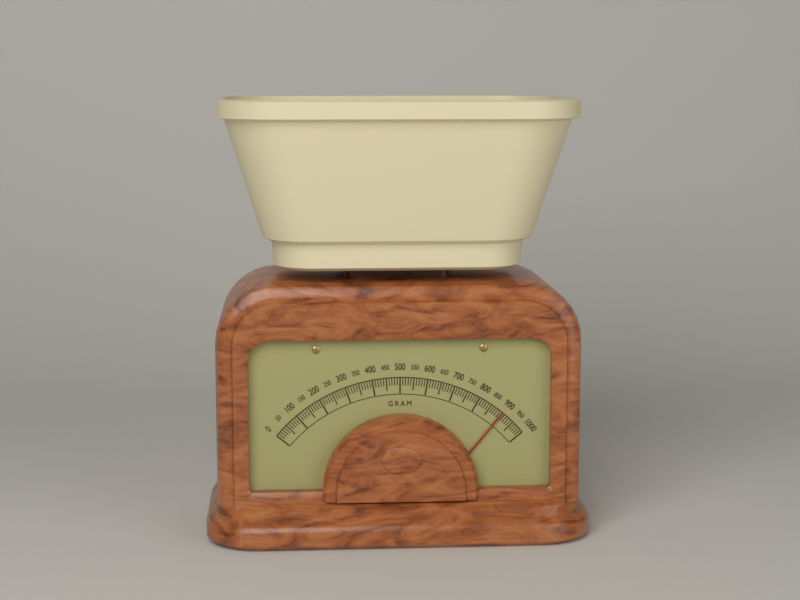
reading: 900 g
